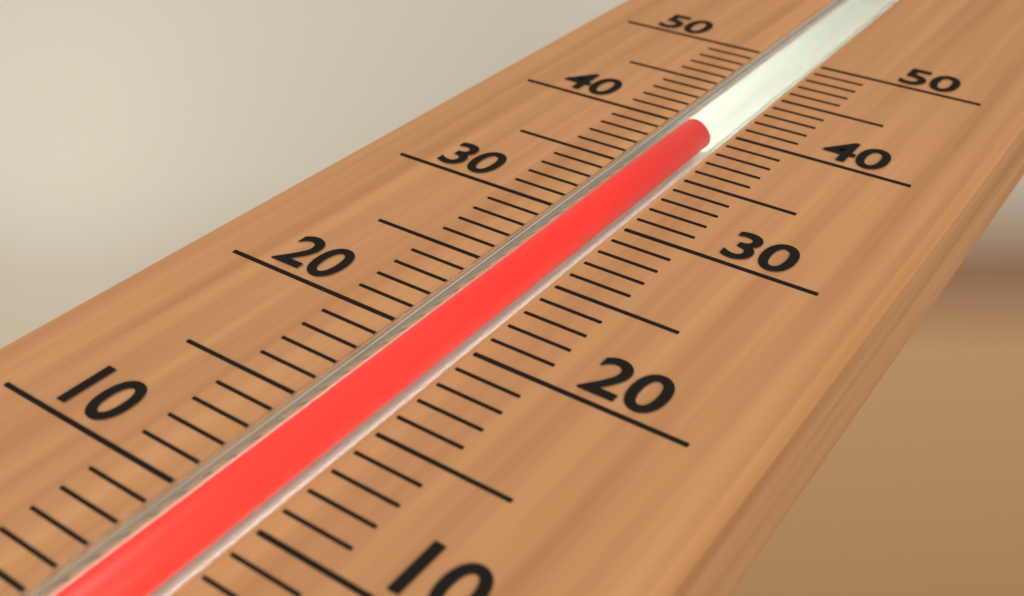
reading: 39 (no unit)
